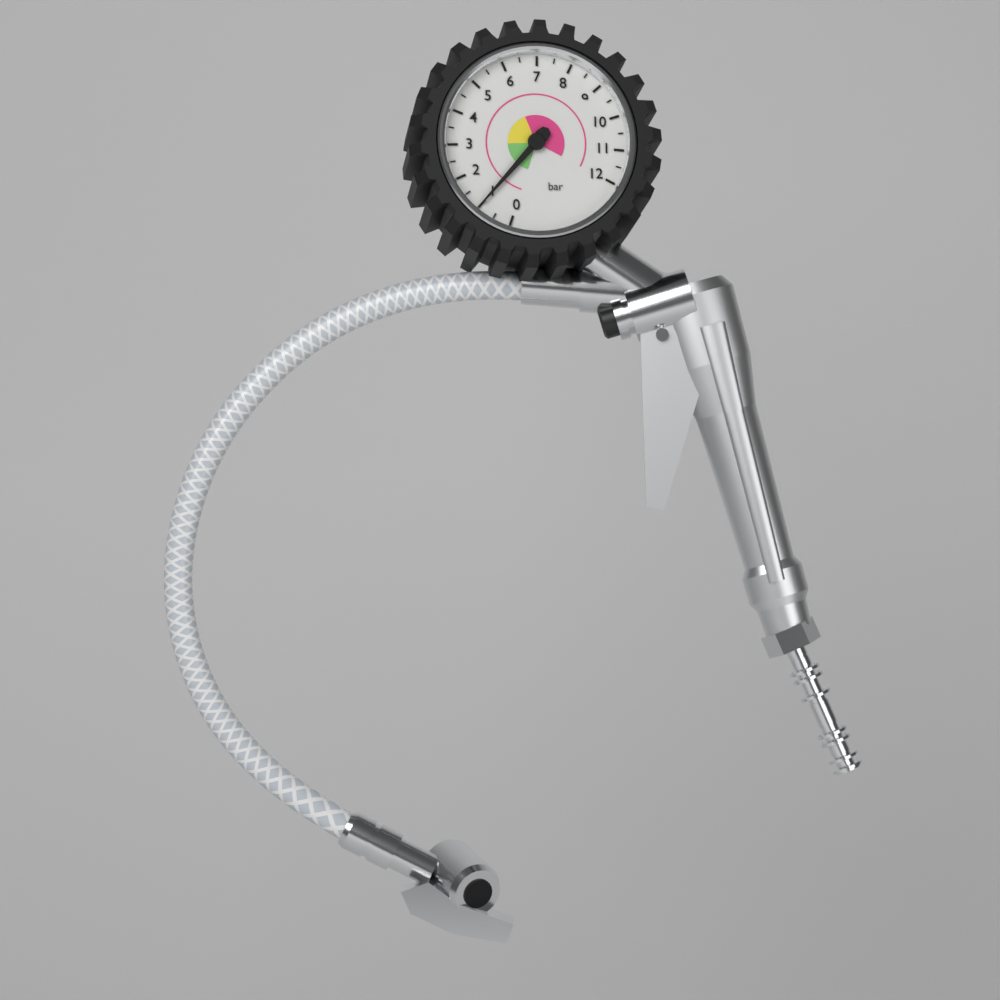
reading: 1.0 bar
